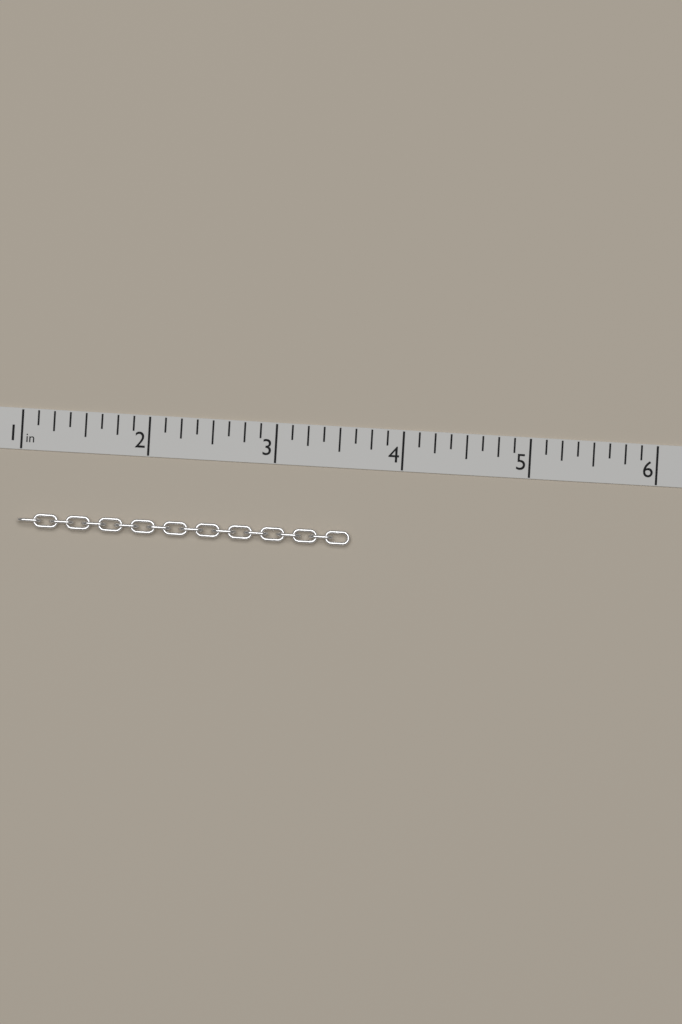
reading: 3.625 in
